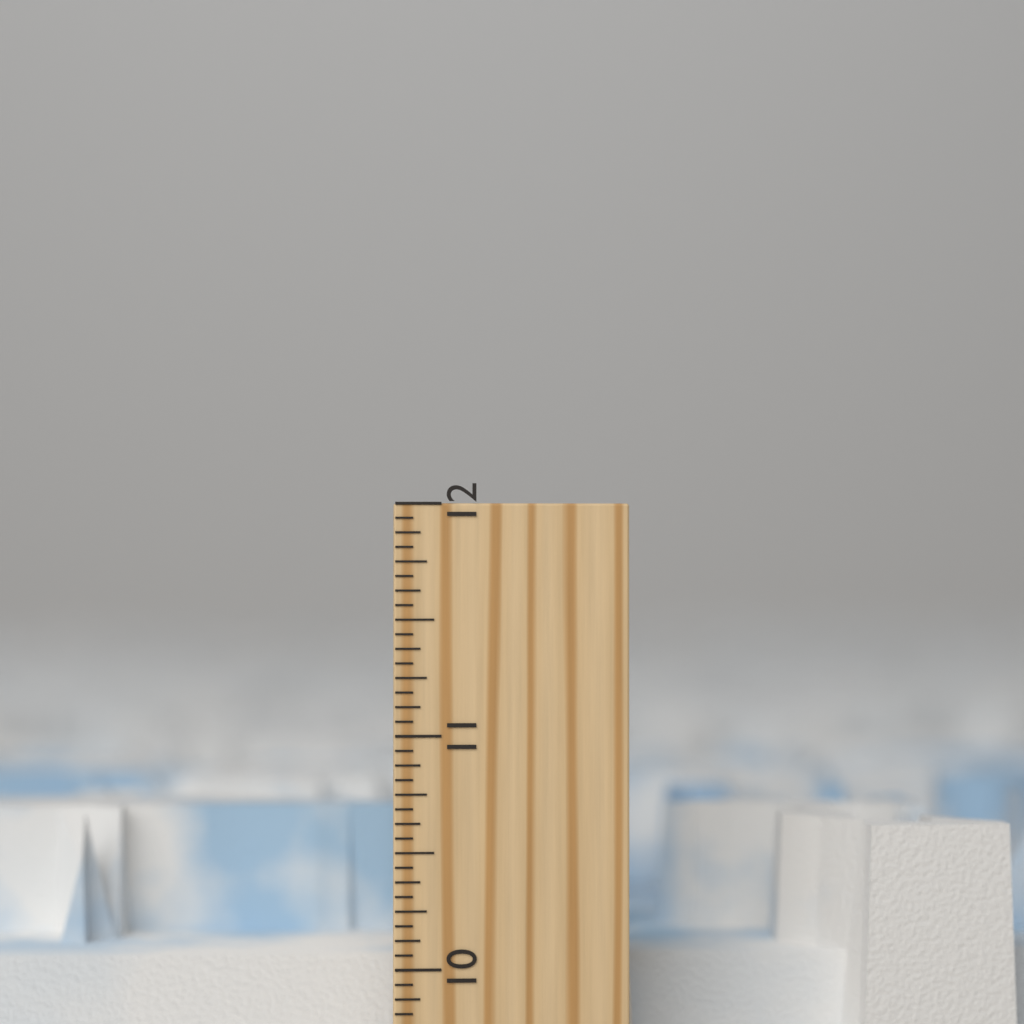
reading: 10.6250 inch
